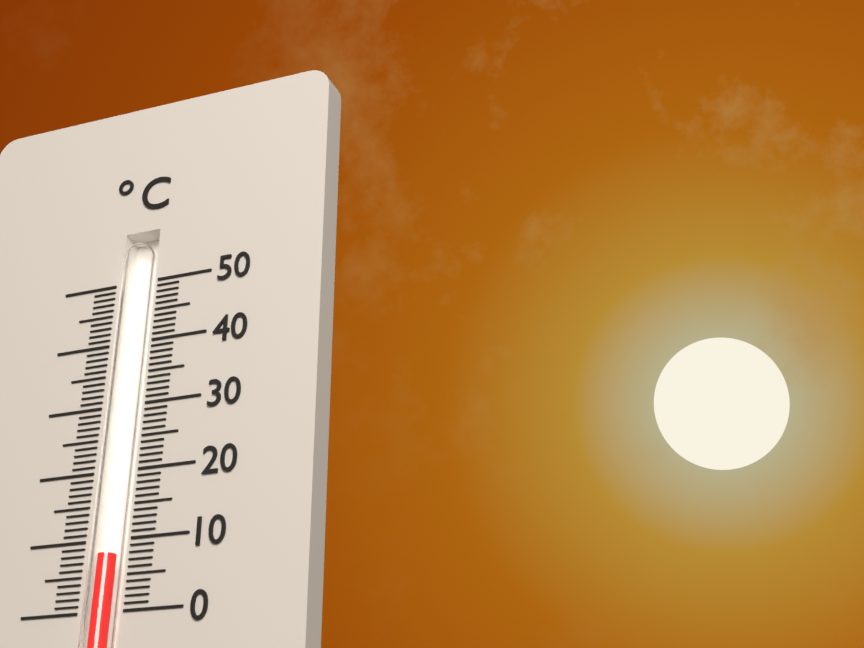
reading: 8 °C
